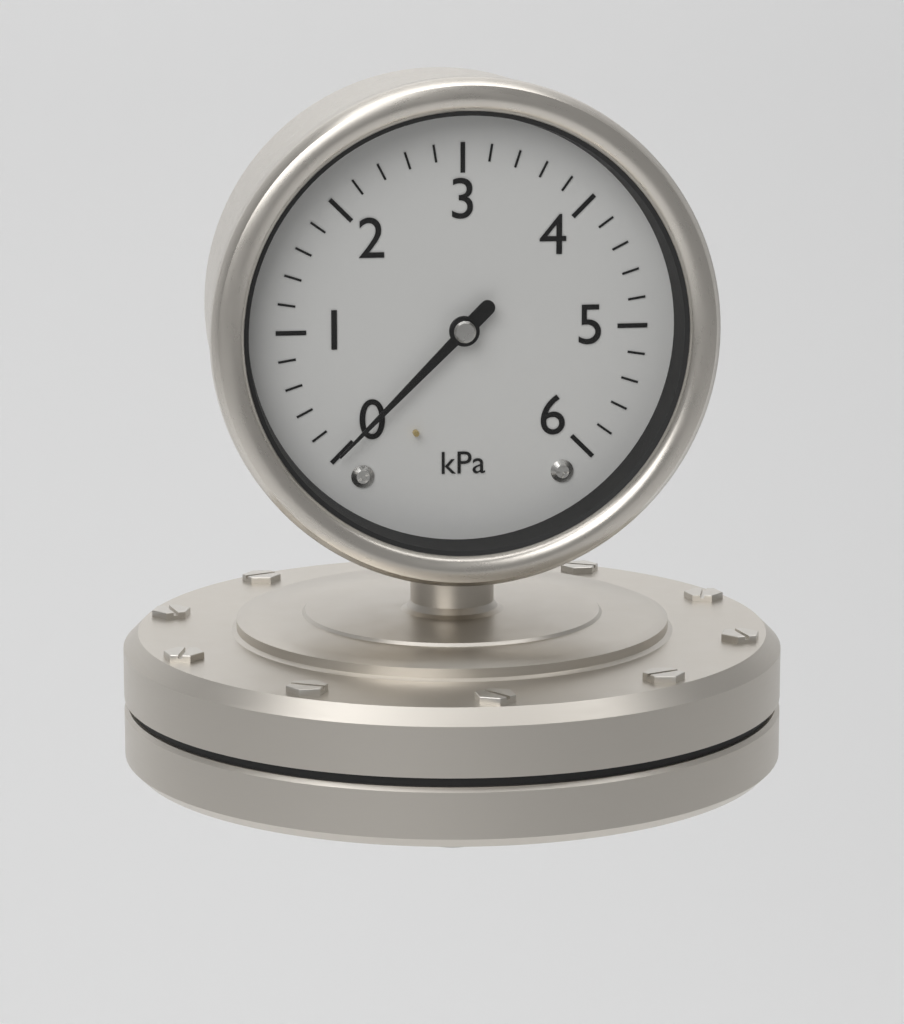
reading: 0.0 kPa
